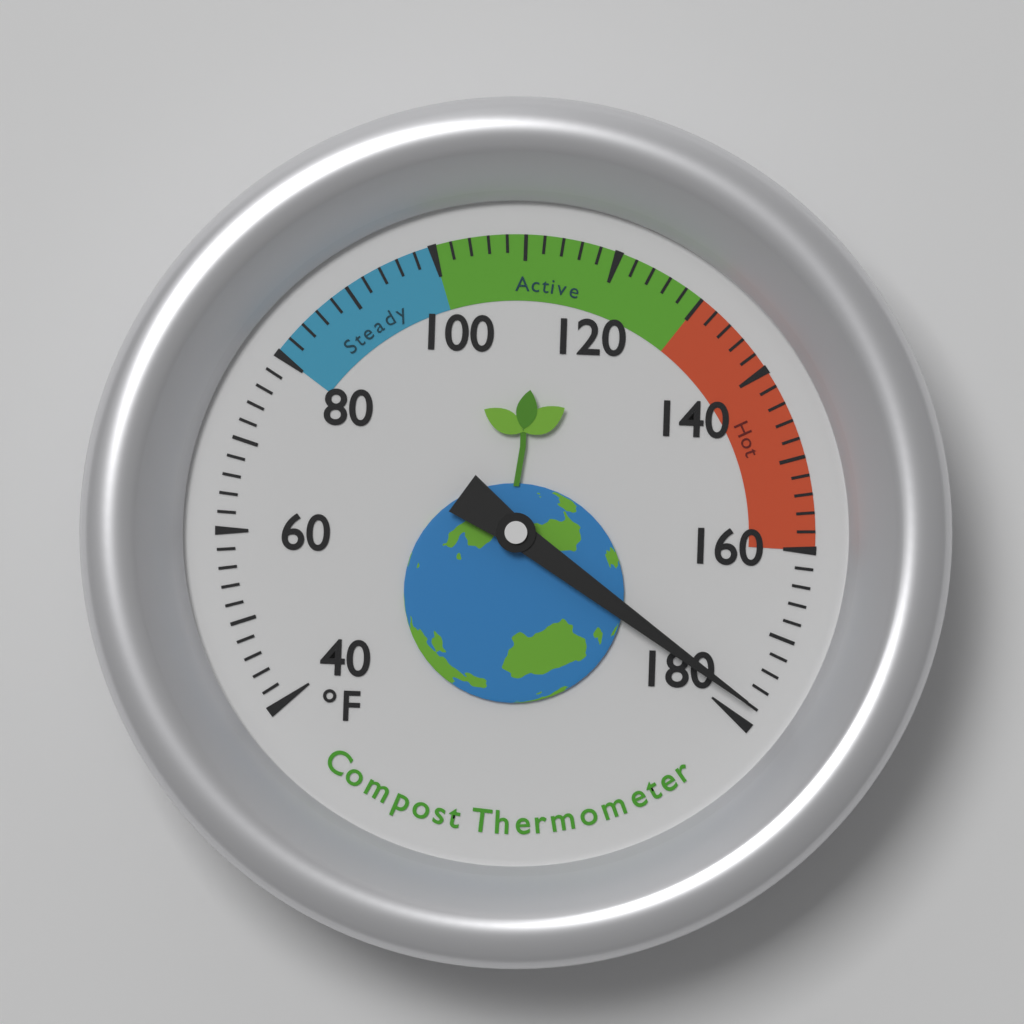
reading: 178 °F
